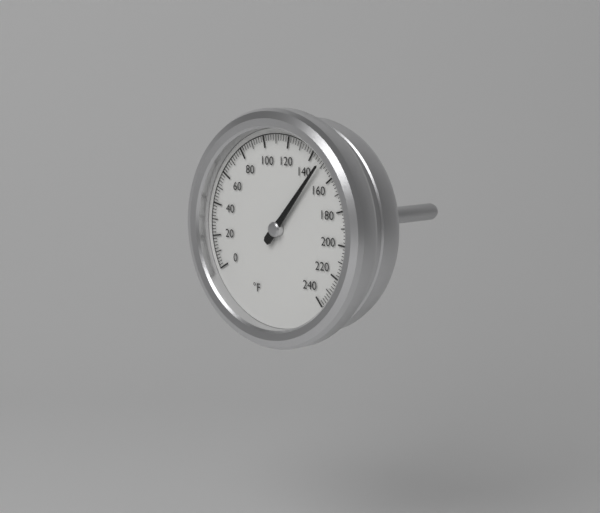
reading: 148 °F
